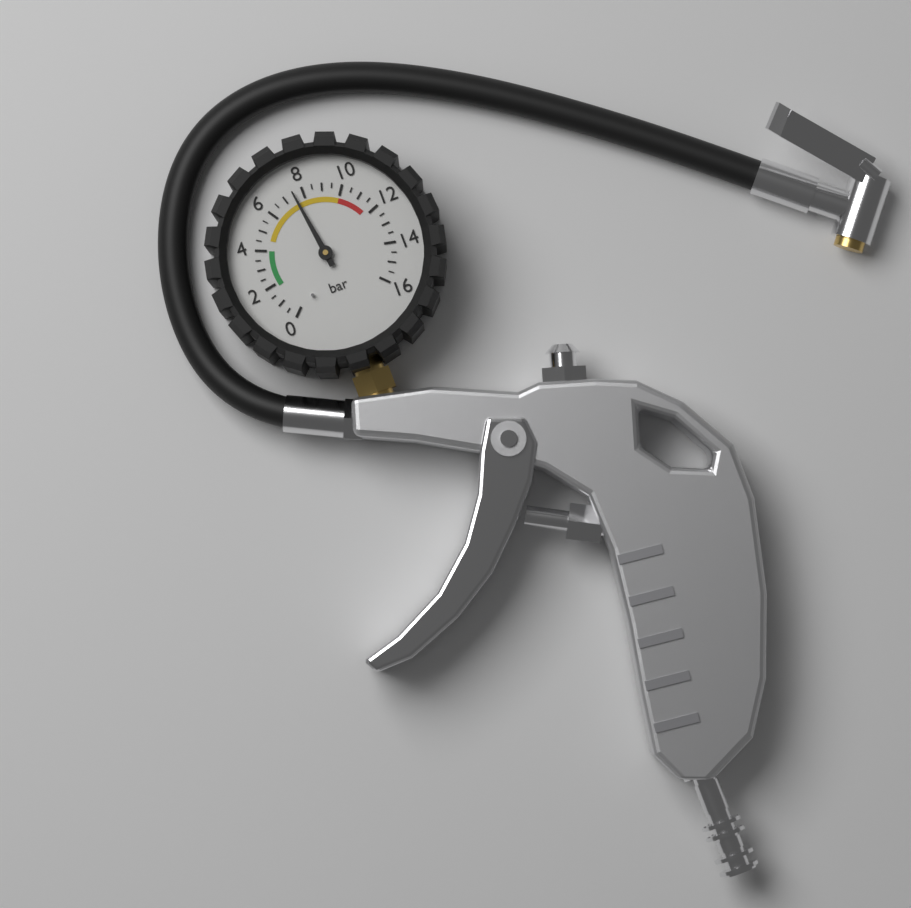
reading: 7.5 bar
